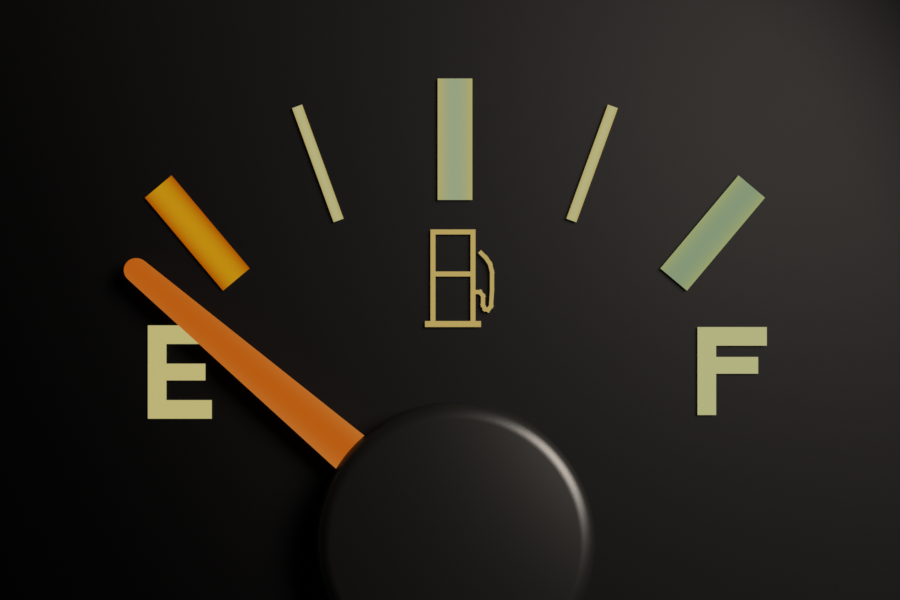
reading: -0.12 (no unit)
